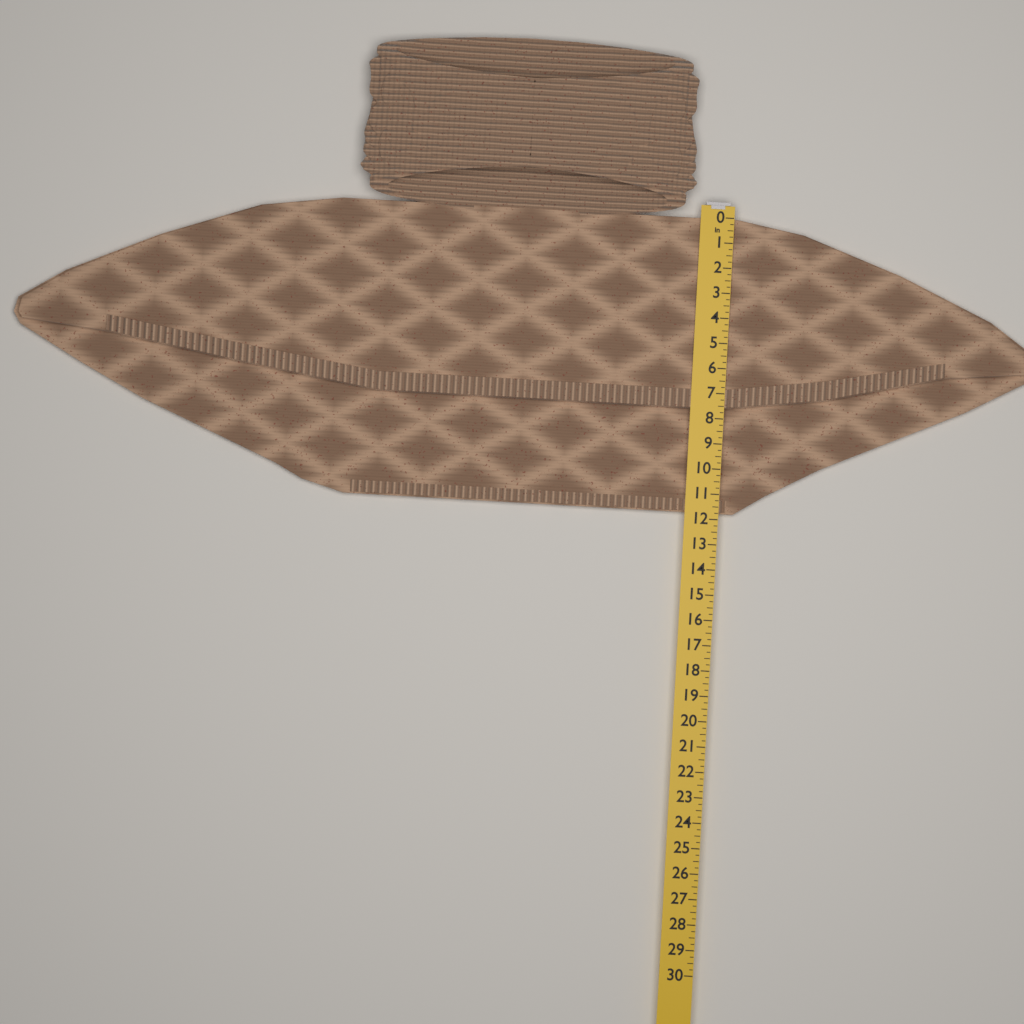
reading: 11.75 in
